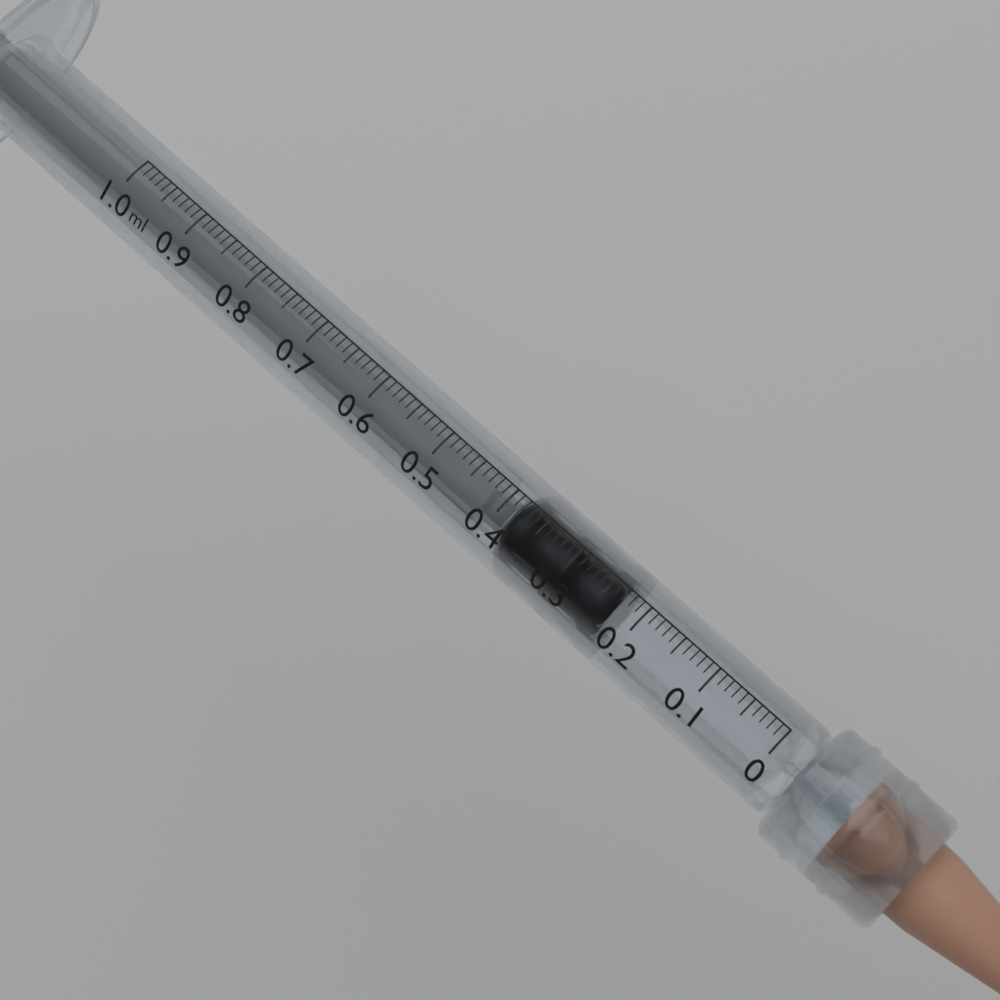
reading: 0.23 ml
